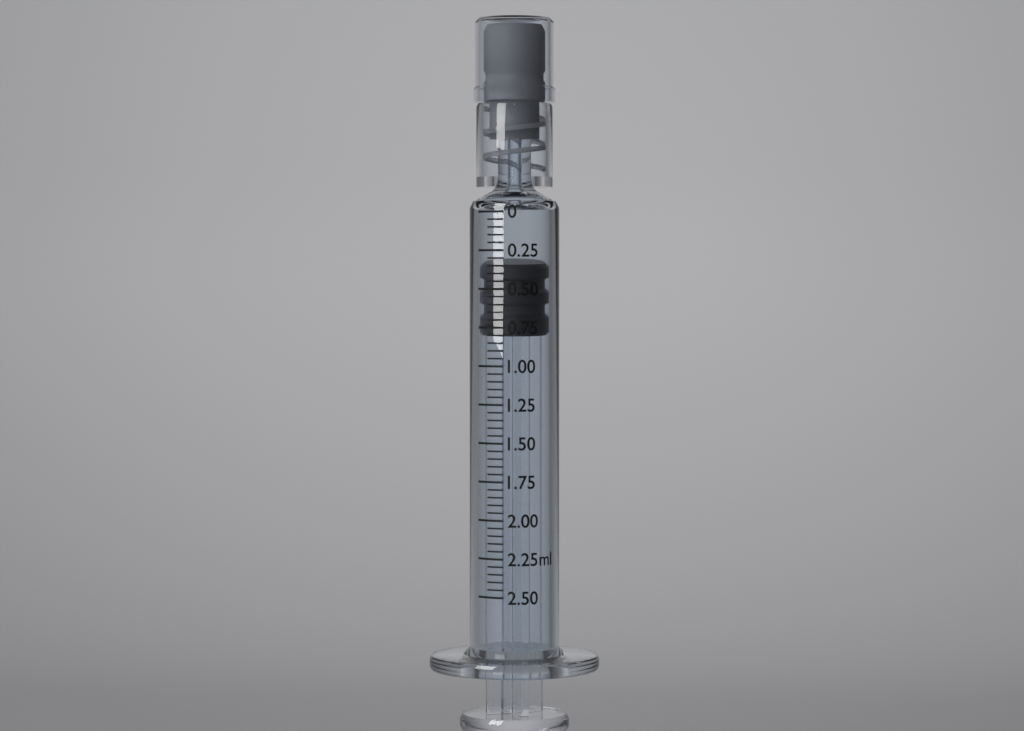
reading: 0.35 ml
